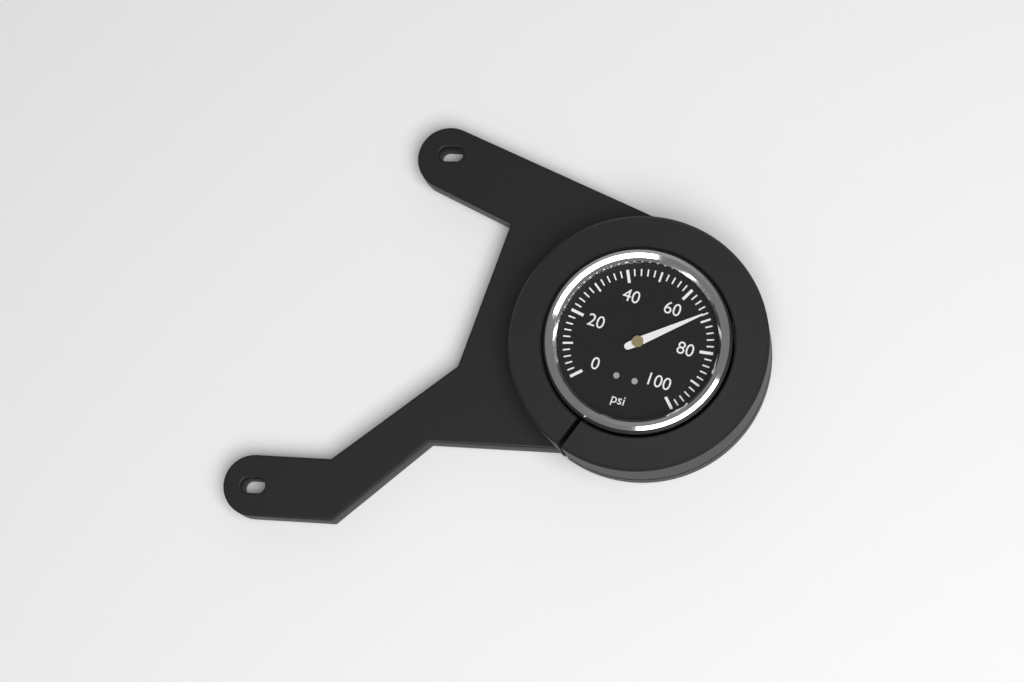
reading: 68 psi
